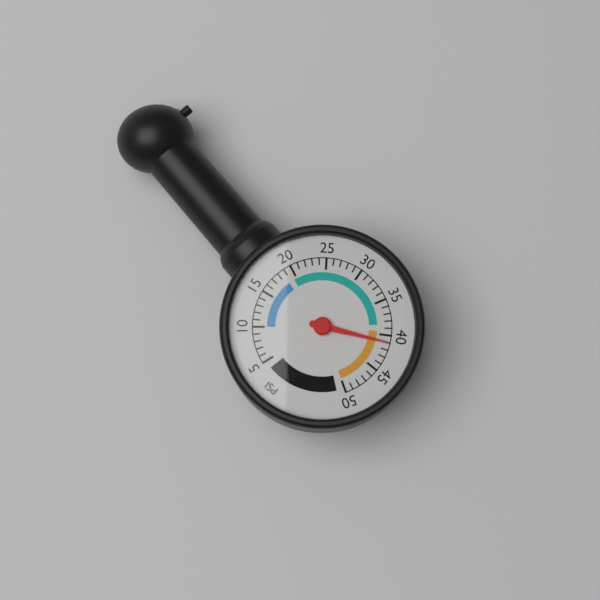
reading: 41 psi
